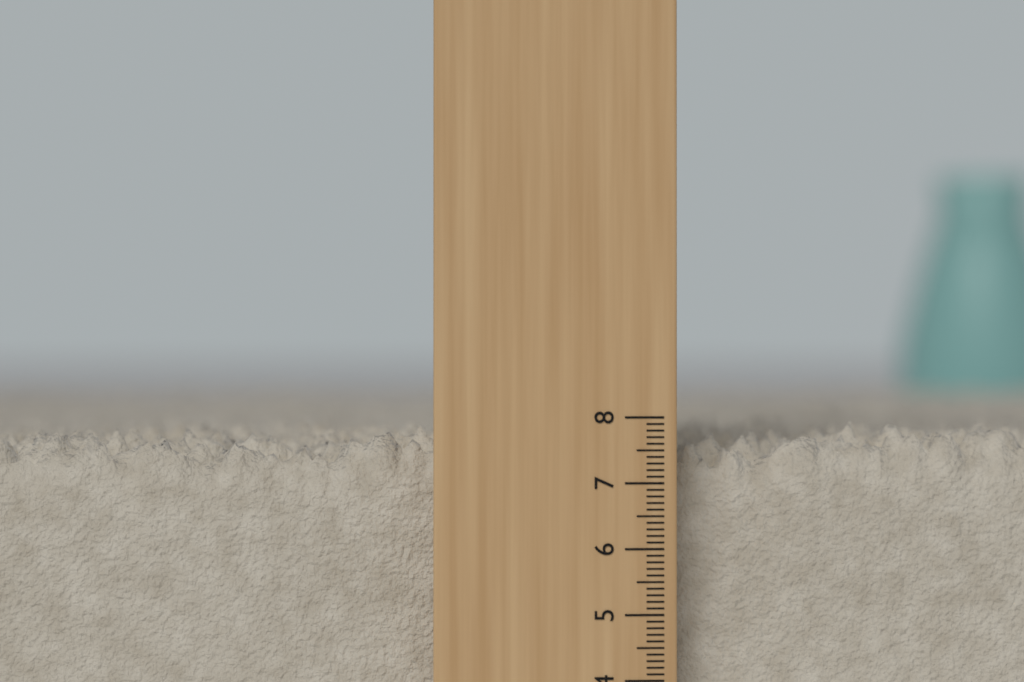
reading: 7.9 (no unit)
